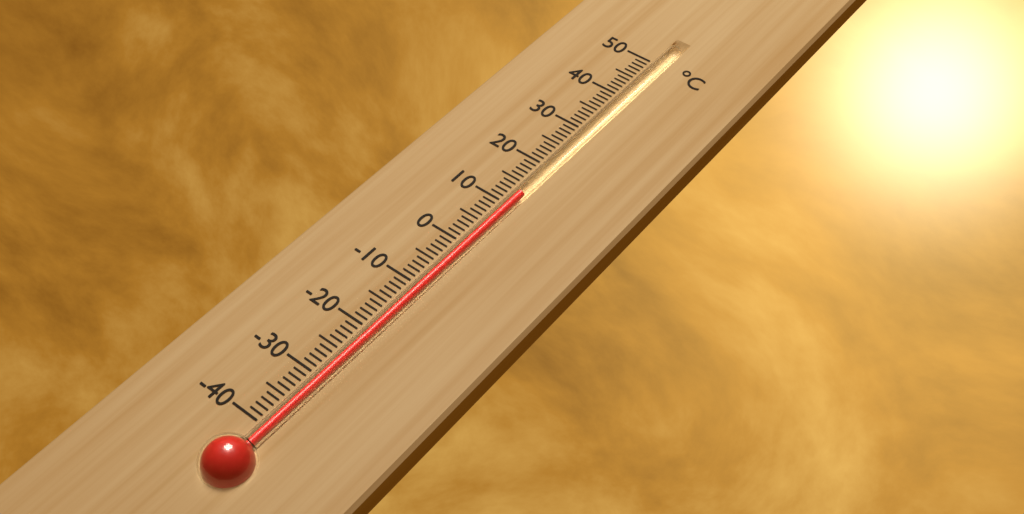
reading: 13 °C
